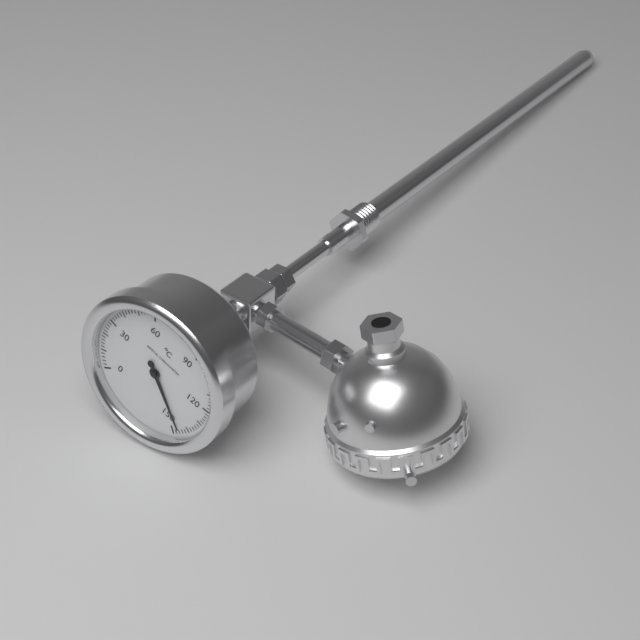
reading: 146 °C
